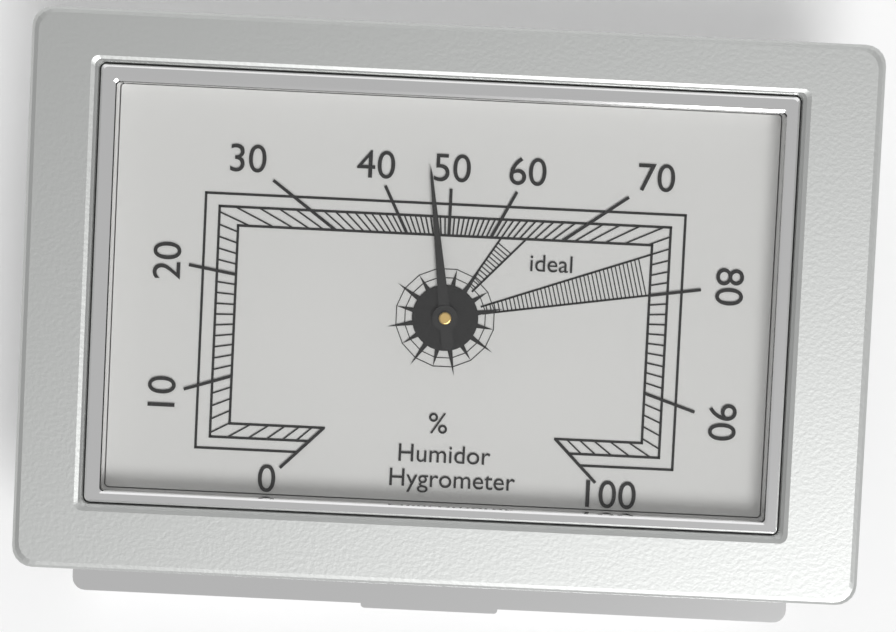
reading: 47 %
